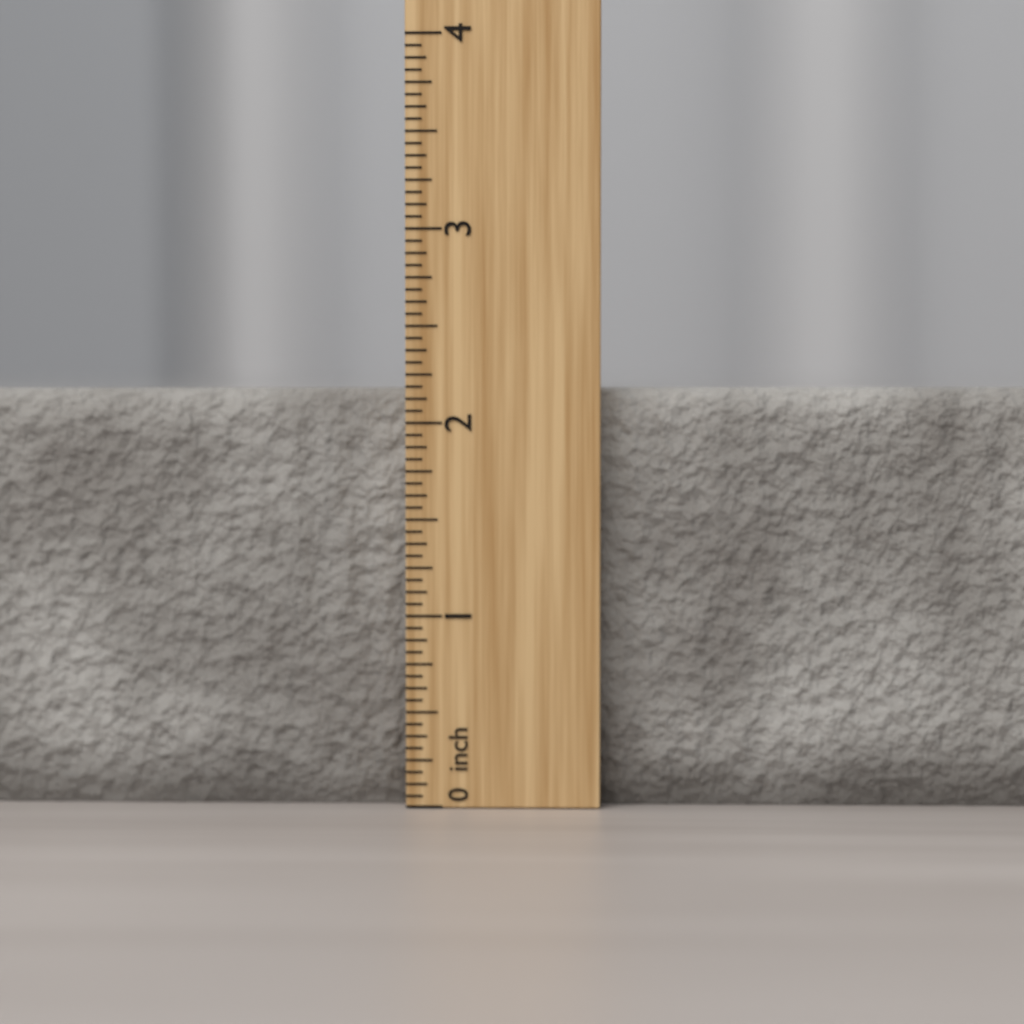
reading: 2.1875 inch
